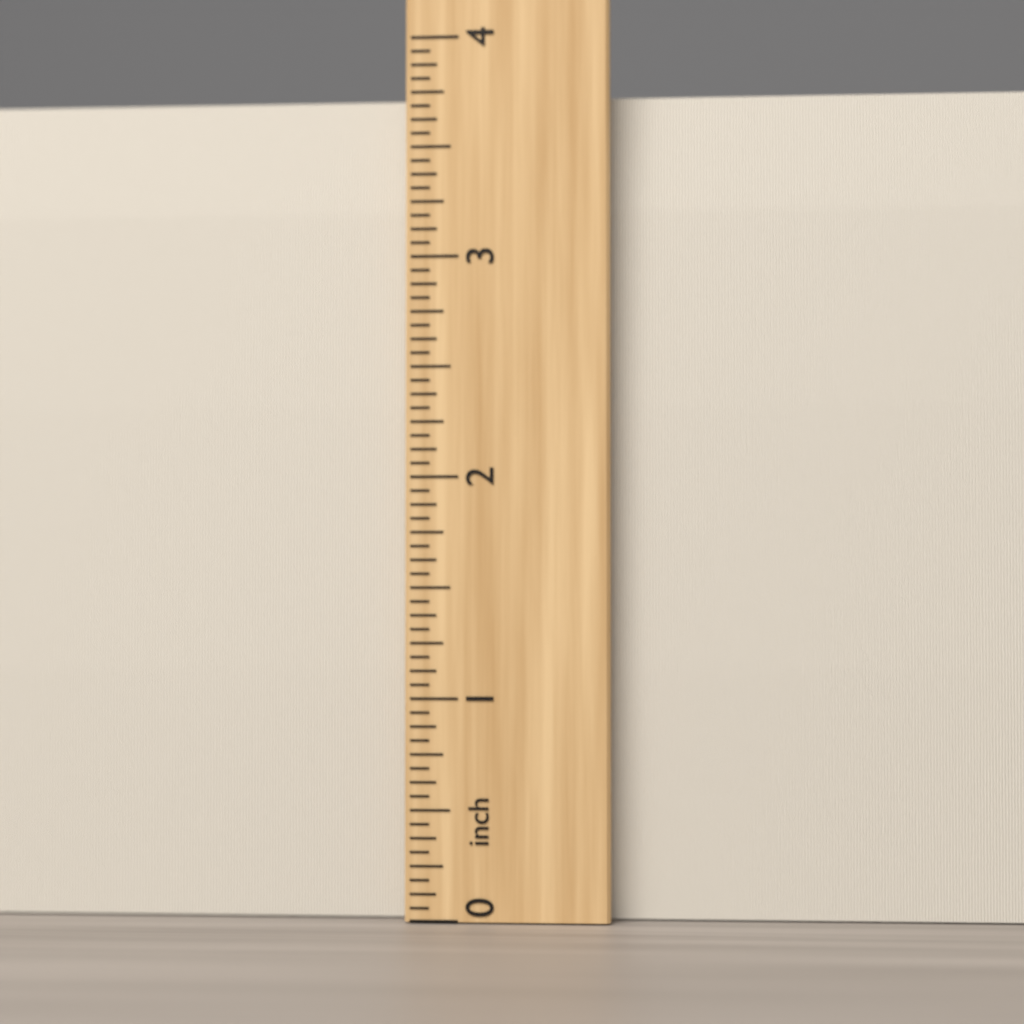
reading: 3.7500 inch
